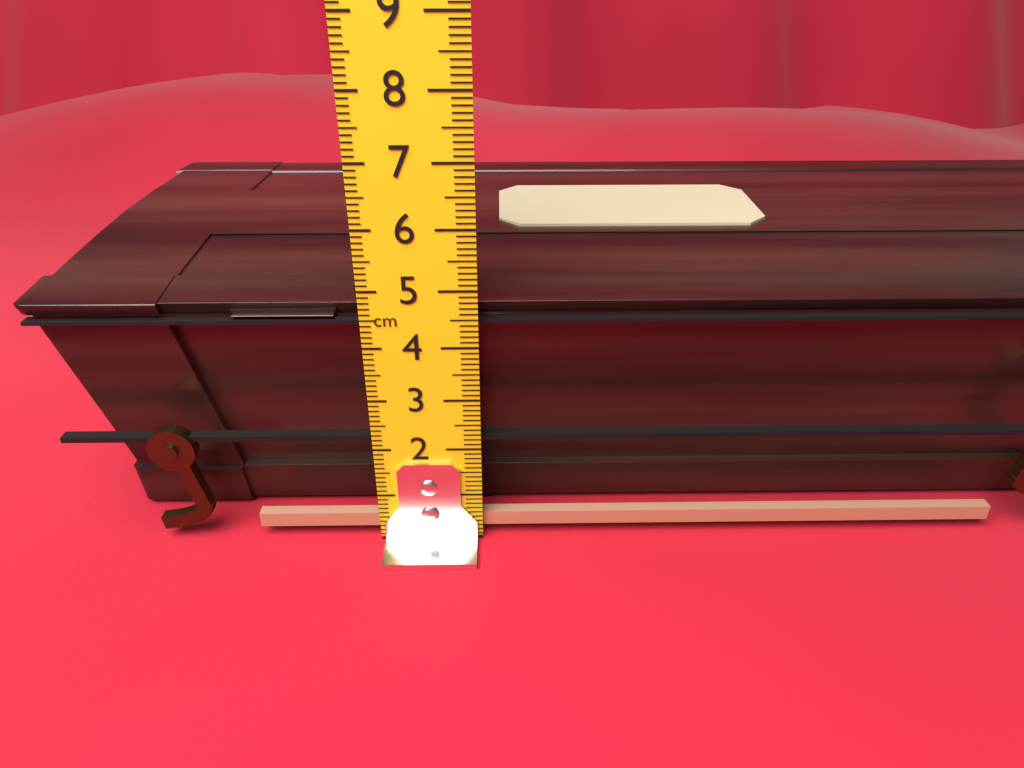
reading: 4.9 cm
